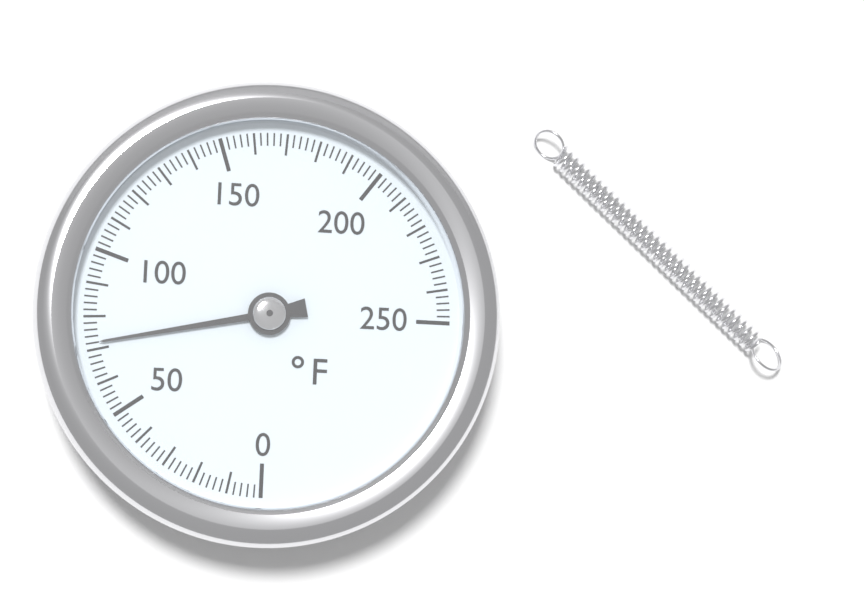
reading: 72 °F
